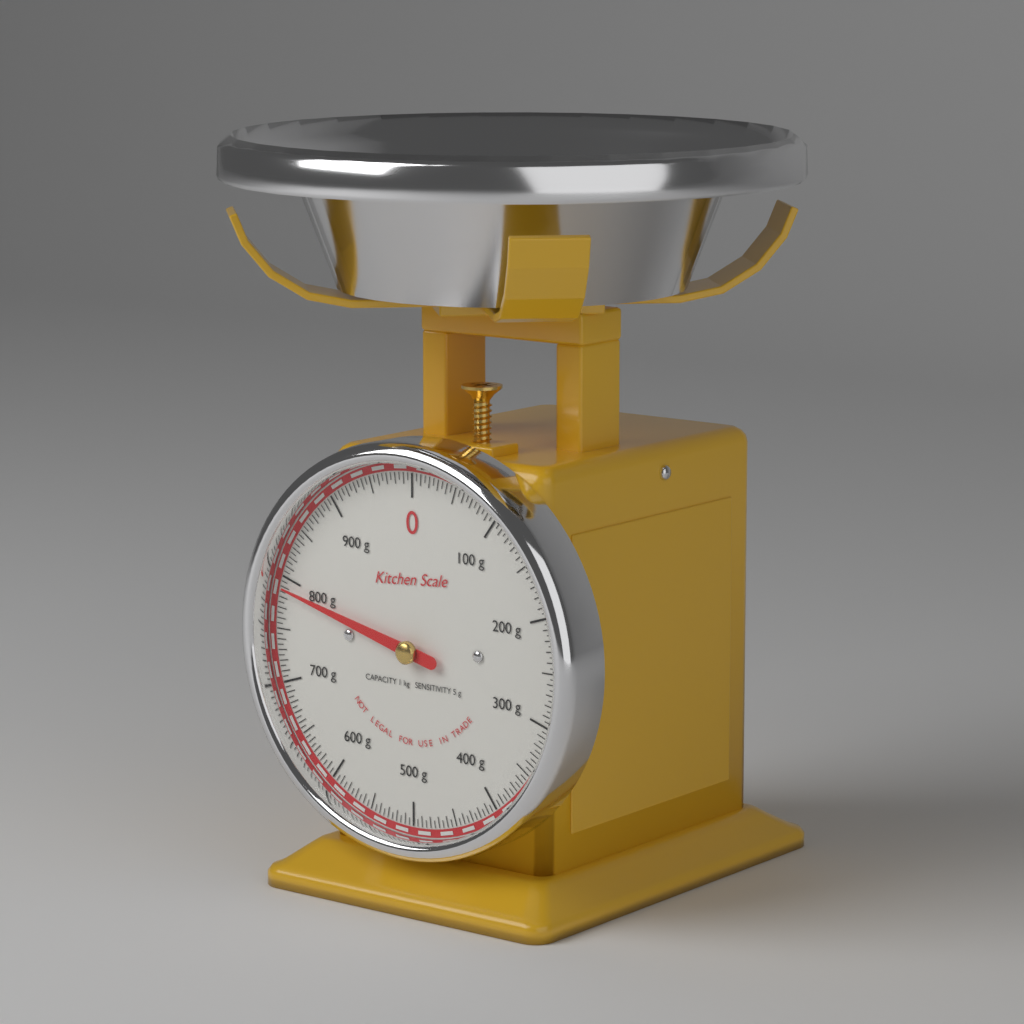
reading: 790 g
